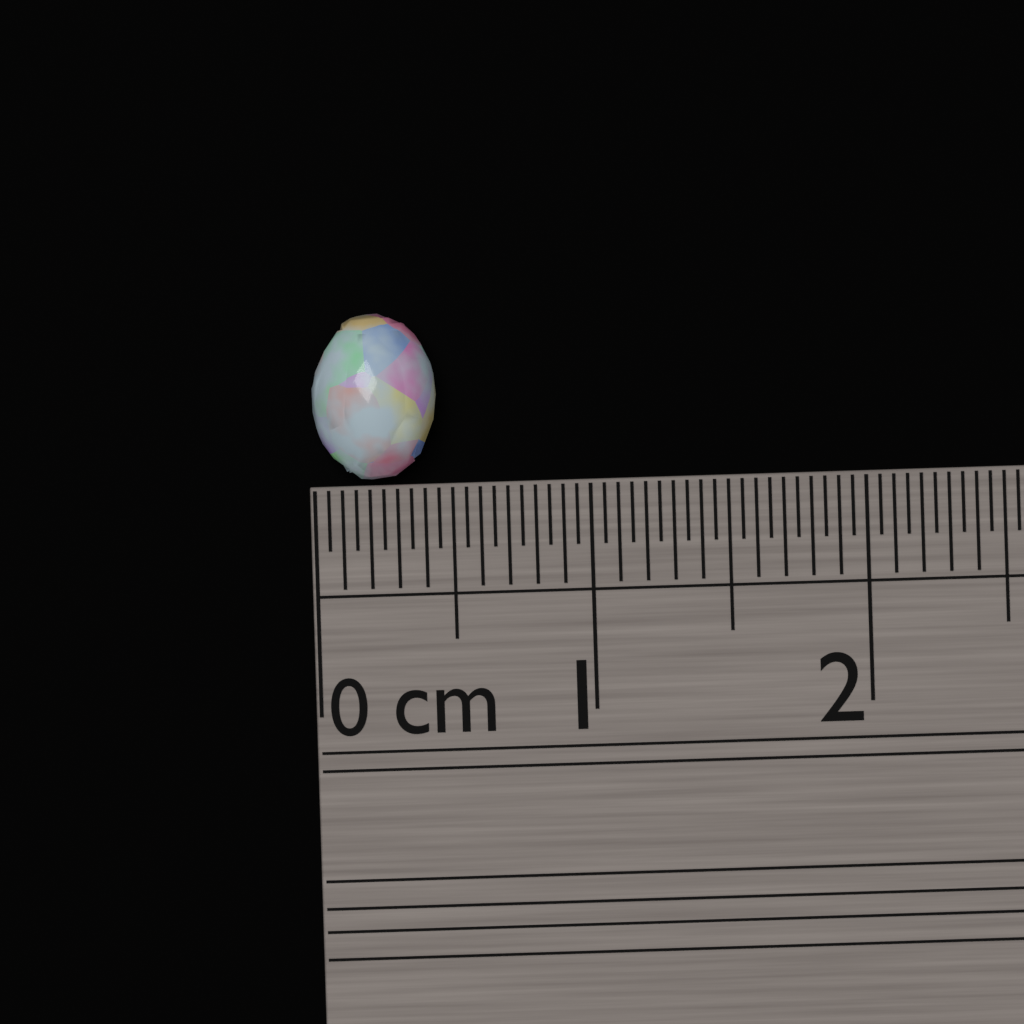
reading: 0.45 cm
